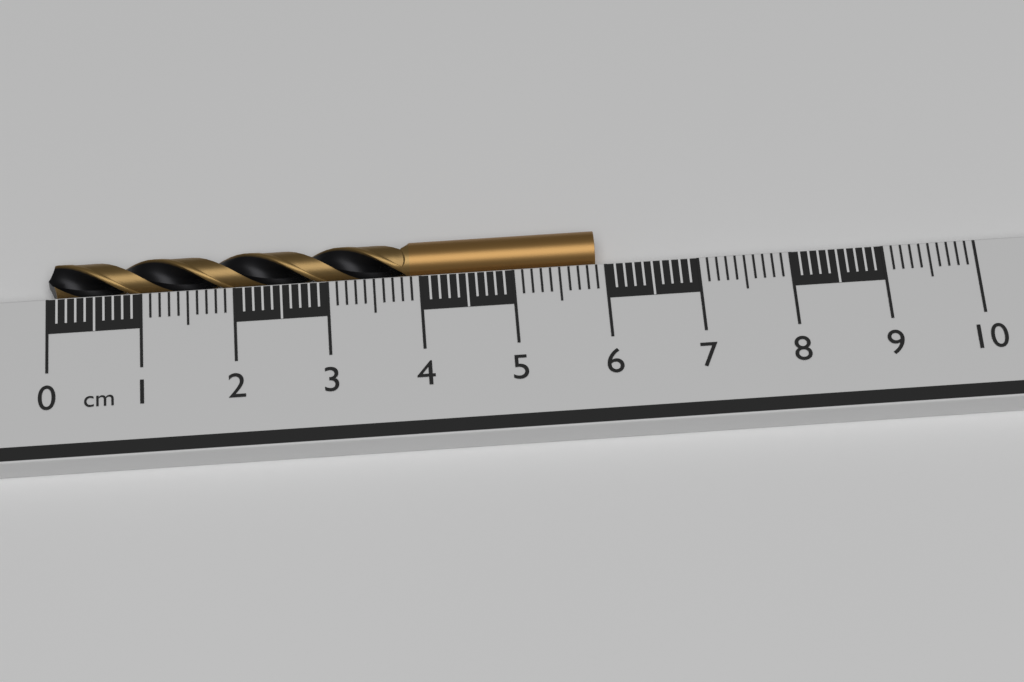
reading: 5.9 cm
